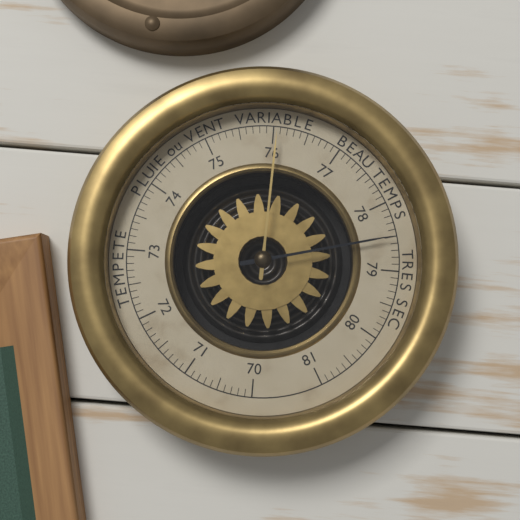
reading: 78.5 (no unit)
